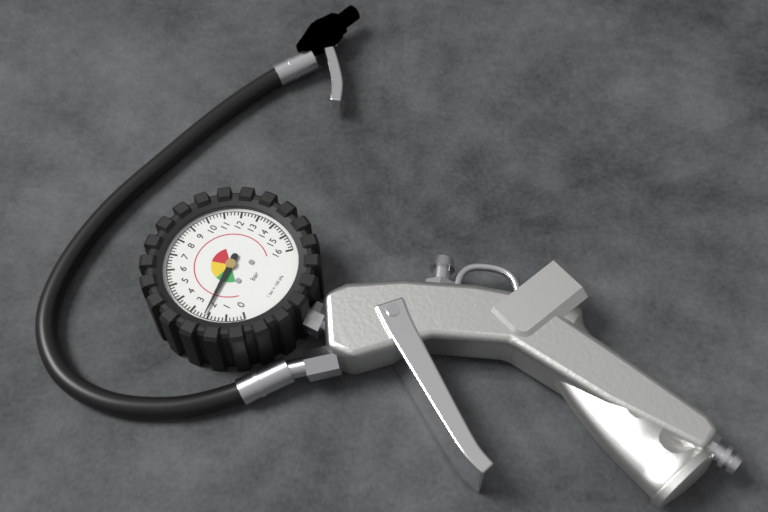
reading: 2.2 bar
